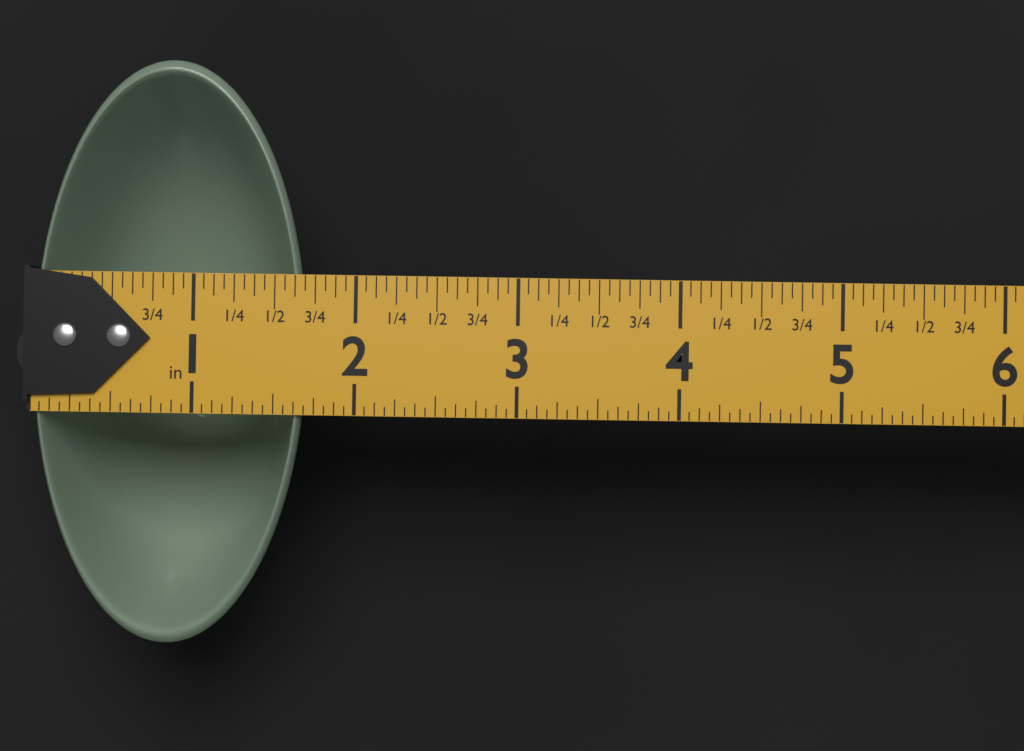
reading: 1.6875 in
